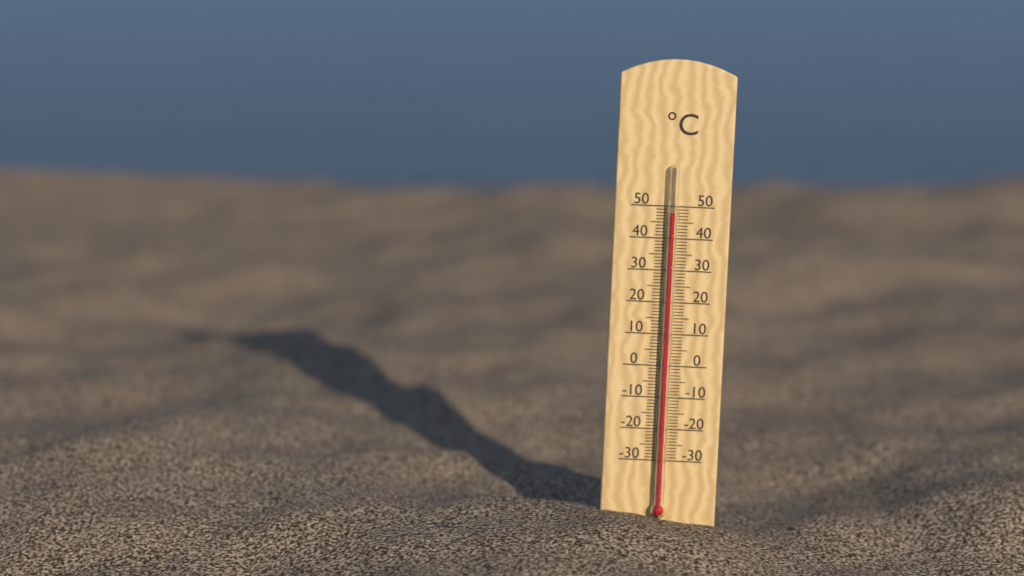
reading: 48 °C
